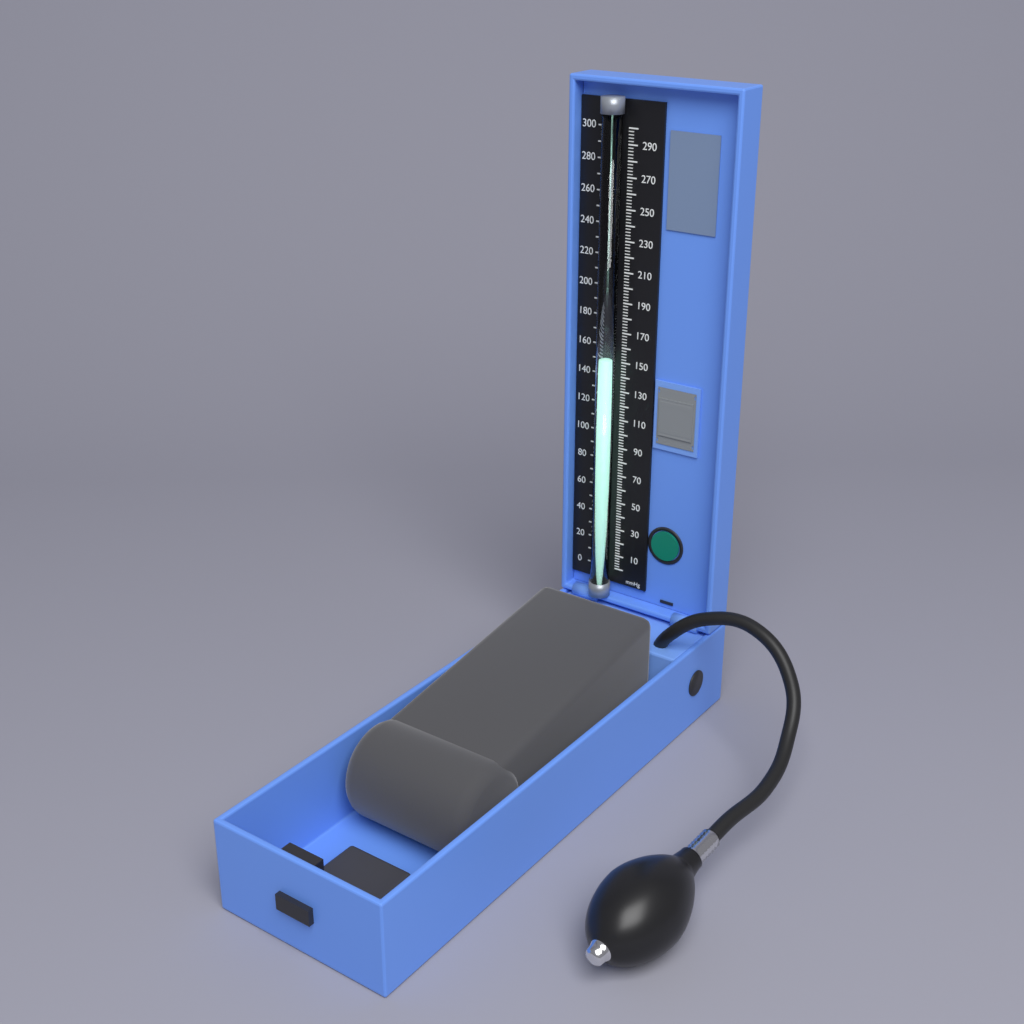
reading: 152 mmHg
